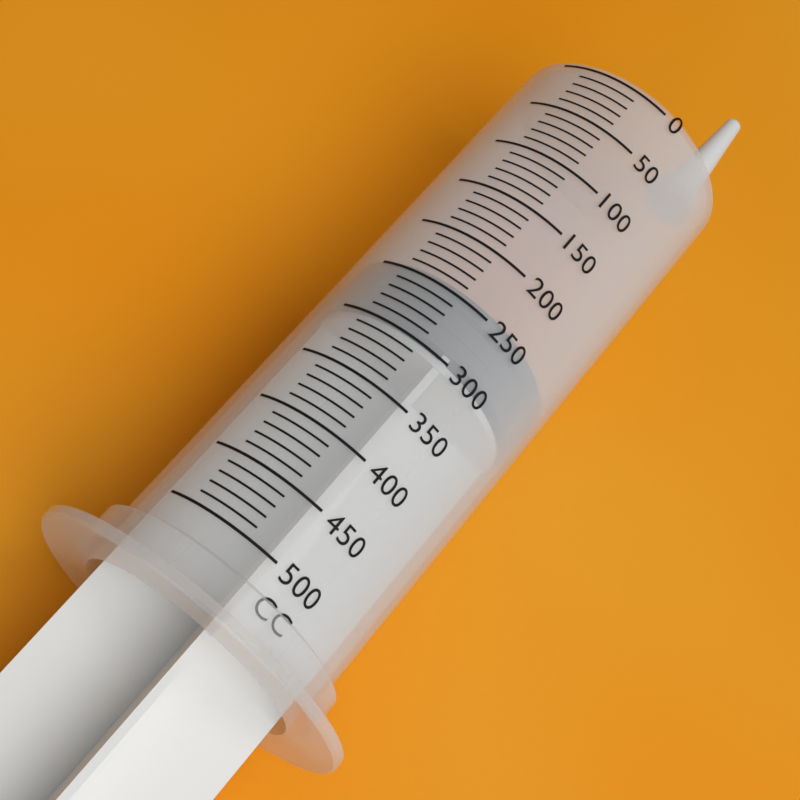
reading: 240 cc
